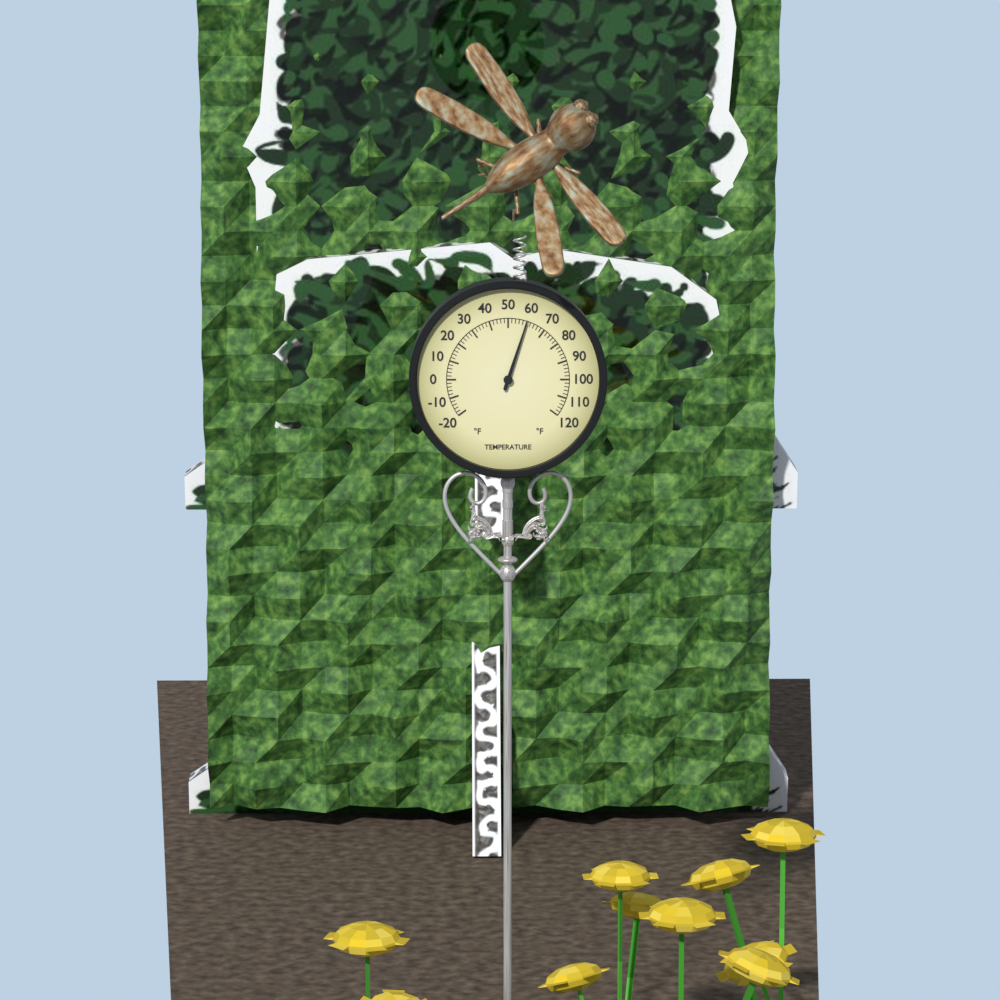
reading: 60 °F
